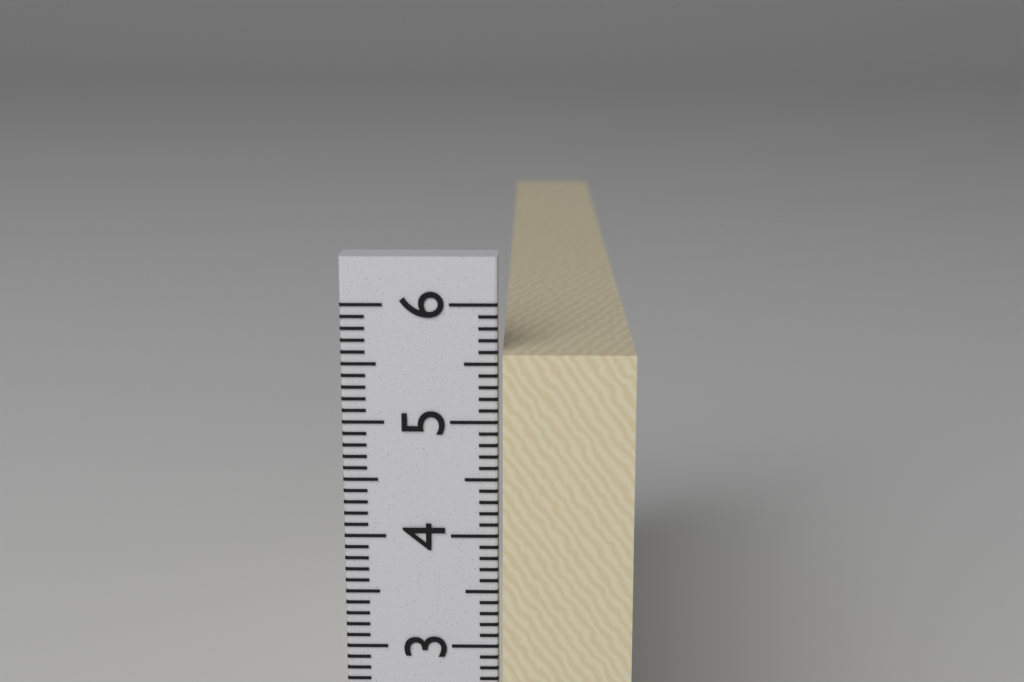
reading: 5.6 cm
